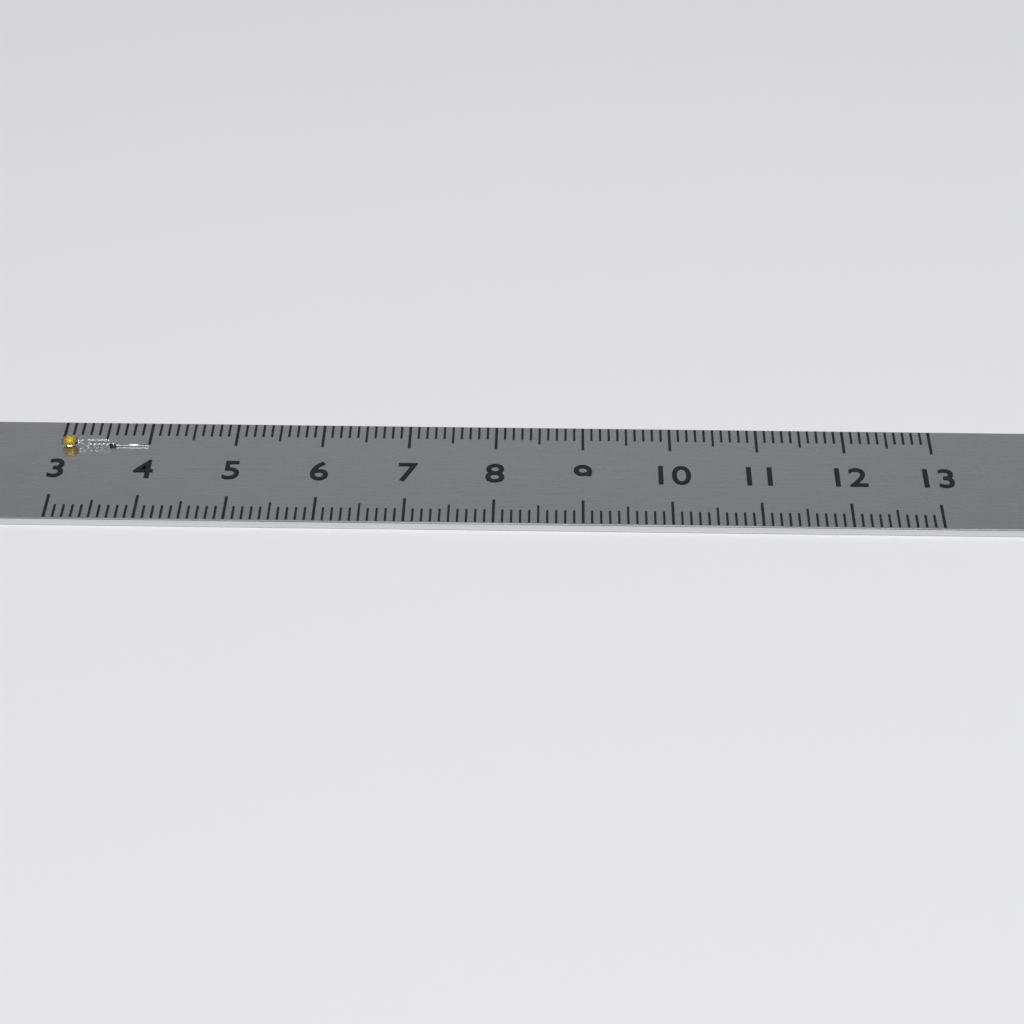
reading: 4.0 (no unit)
